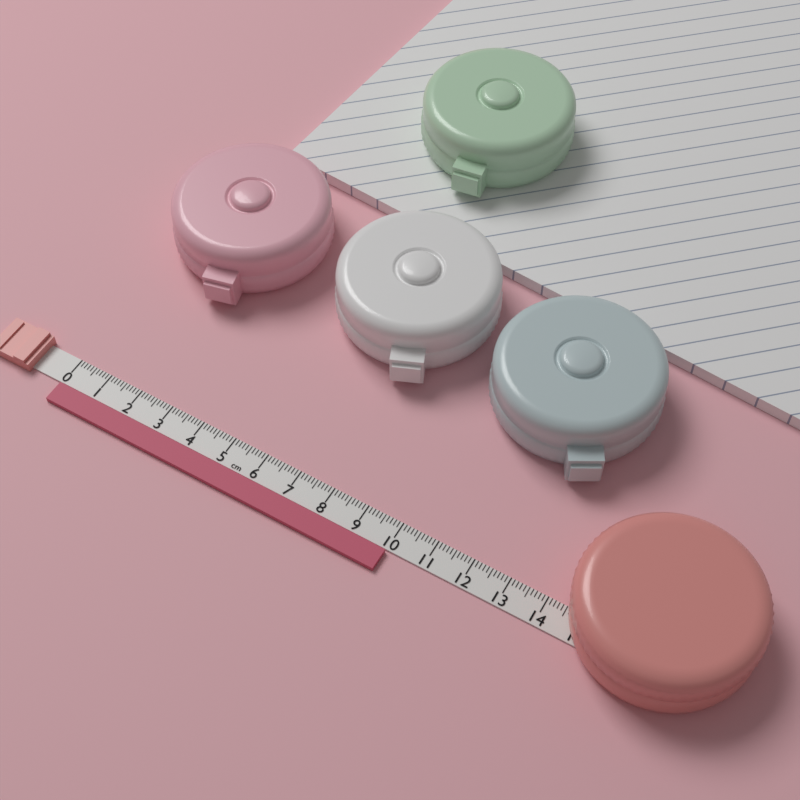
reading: 10.0 cm
